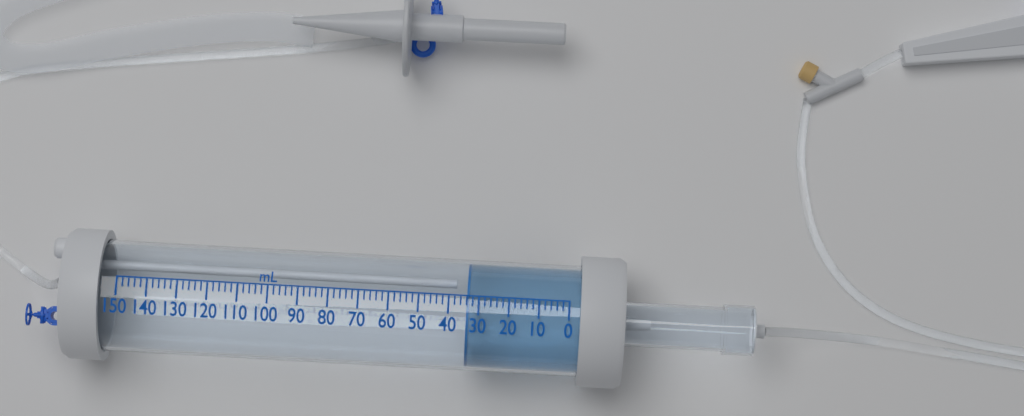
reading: 34 mL
